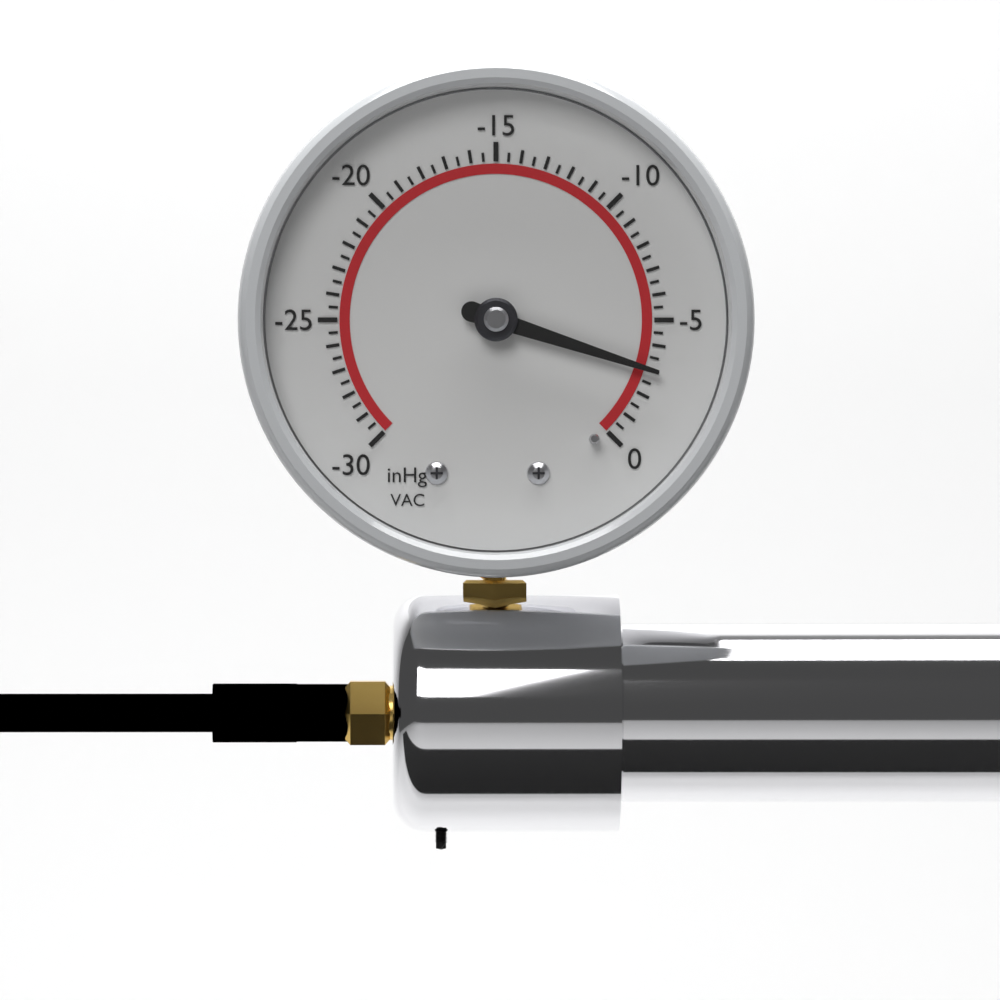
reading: -3.0 inHg
